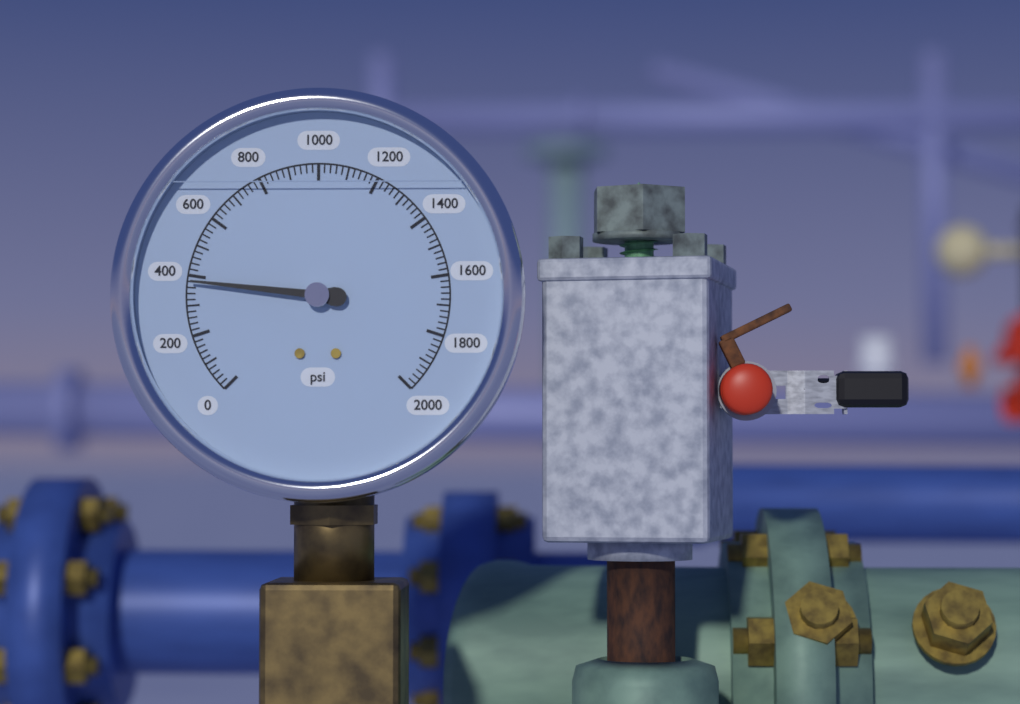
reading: 380 psi
